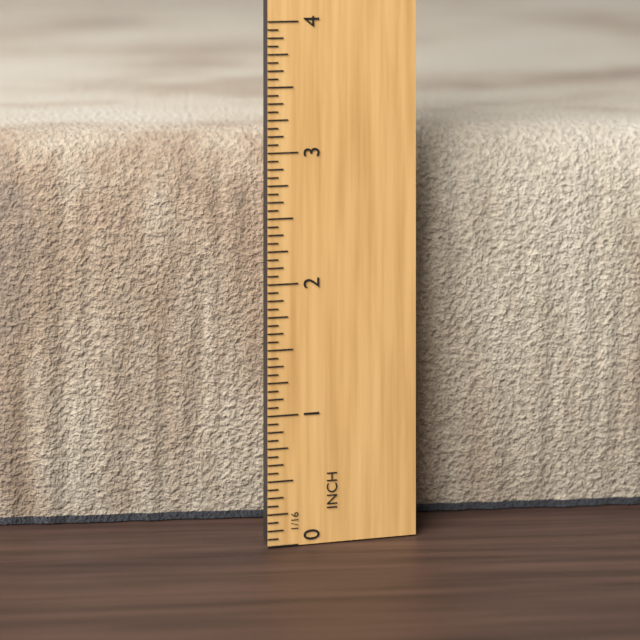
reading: 3.0625 in
